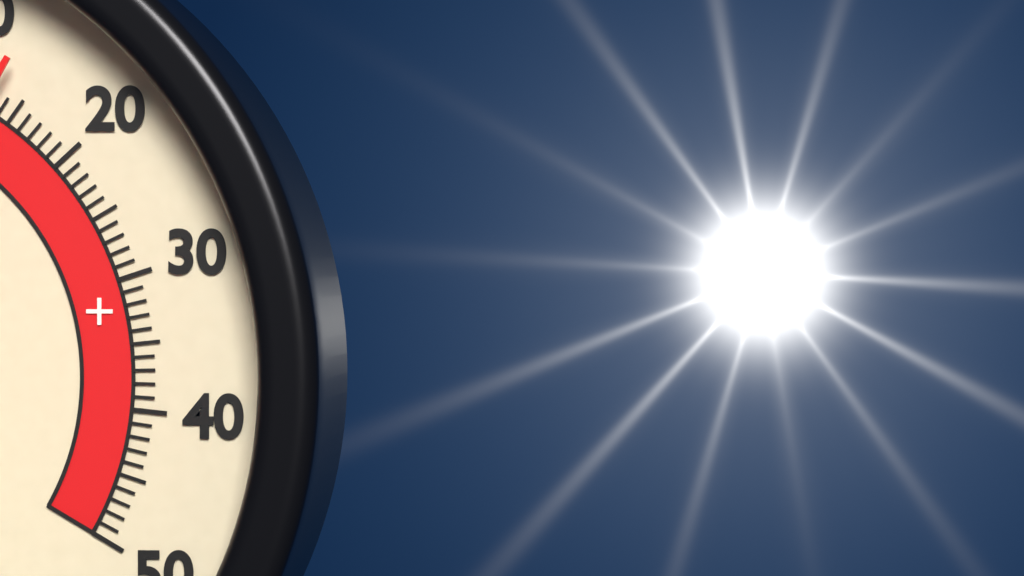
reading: 13 °C
